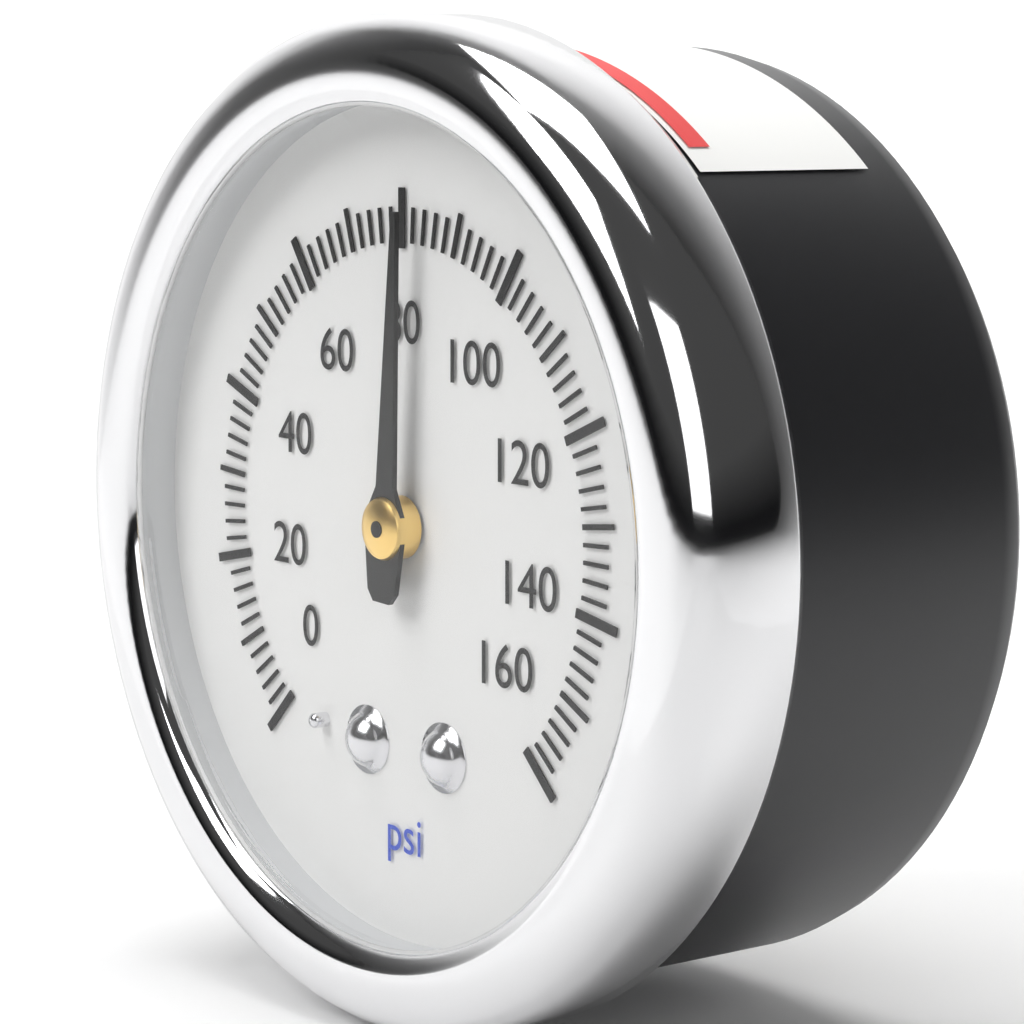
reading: 82 psi
